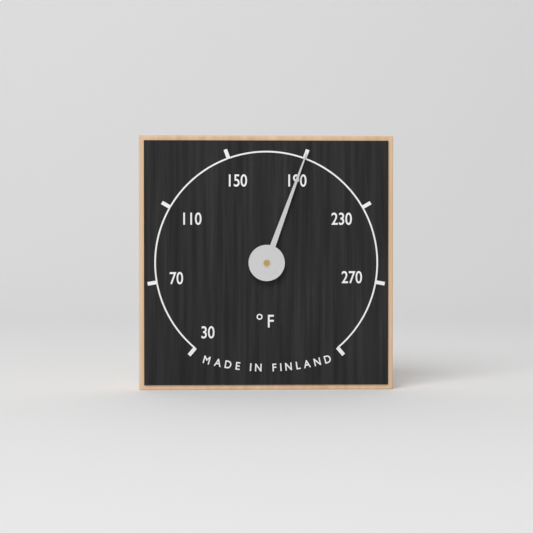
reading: 190 °F
